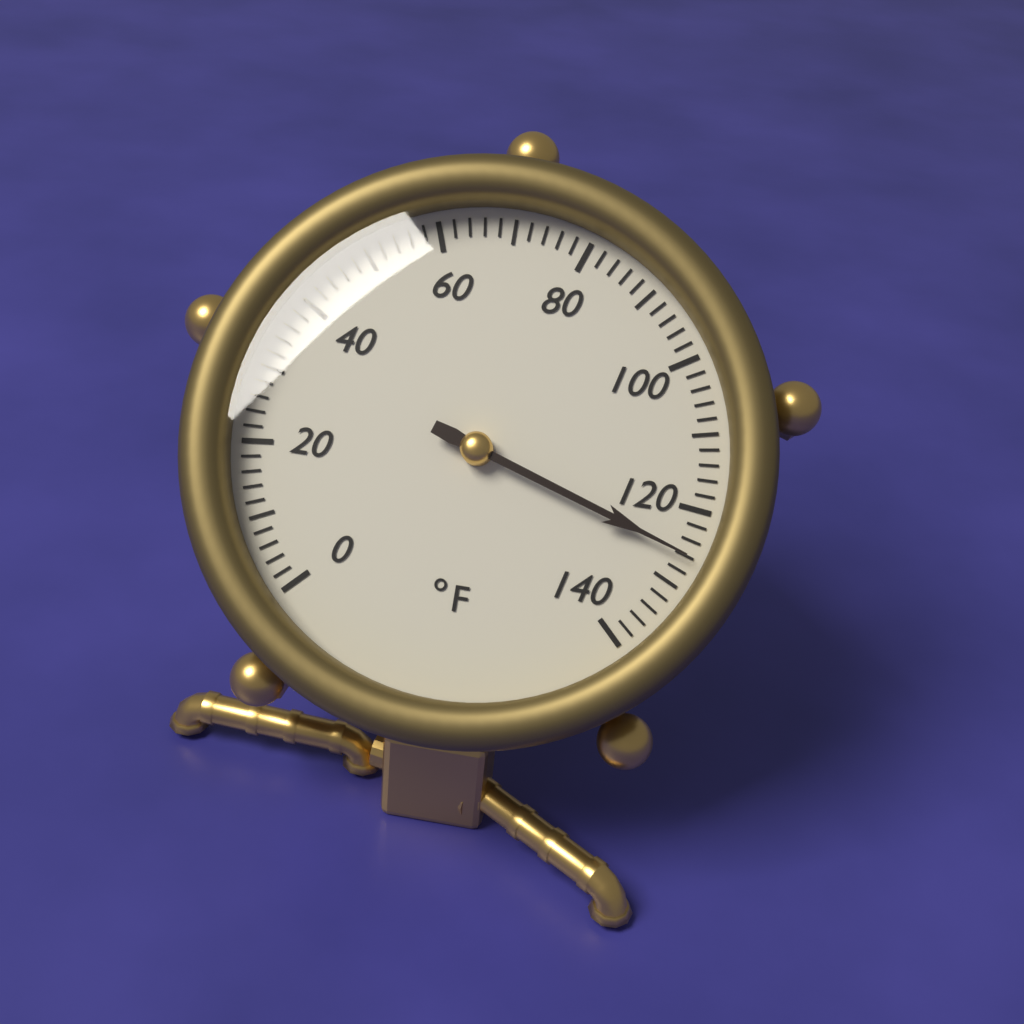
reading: 126 °F
